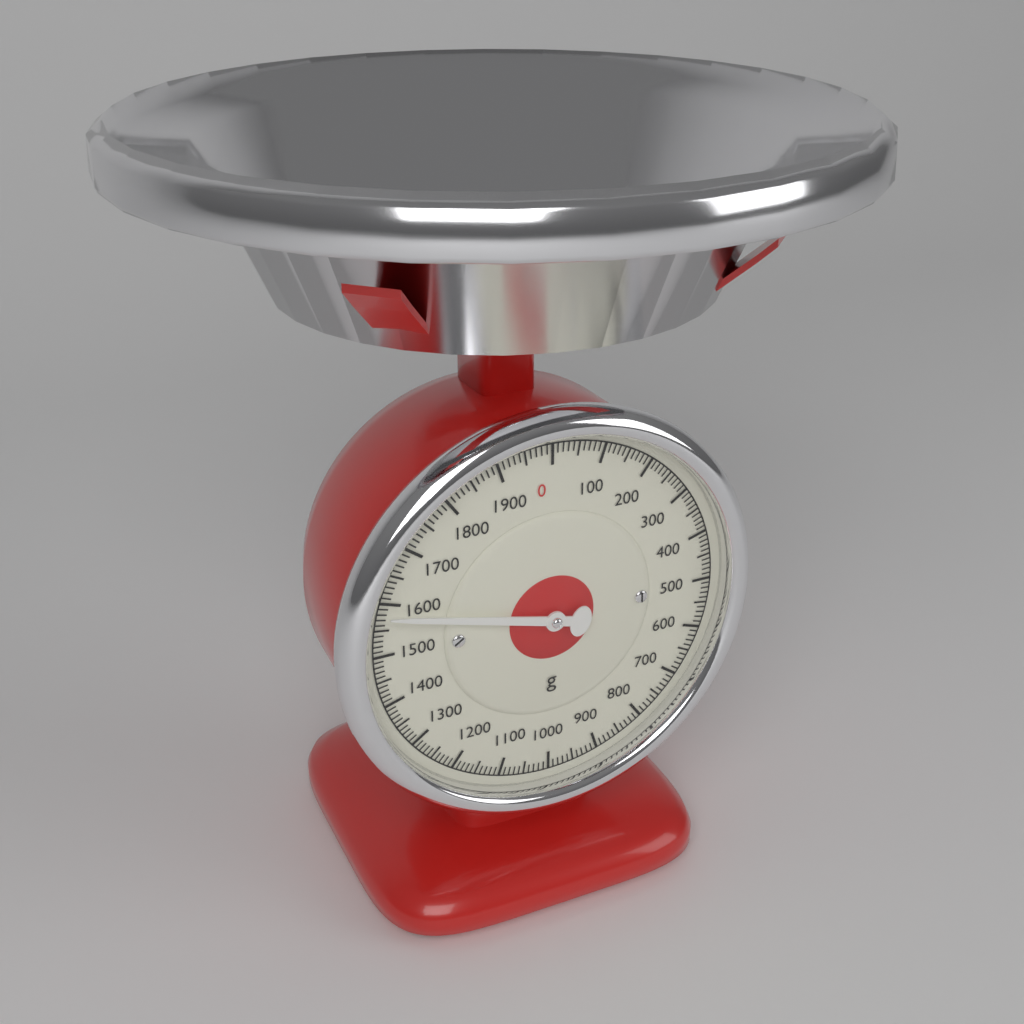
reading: 1580 g
